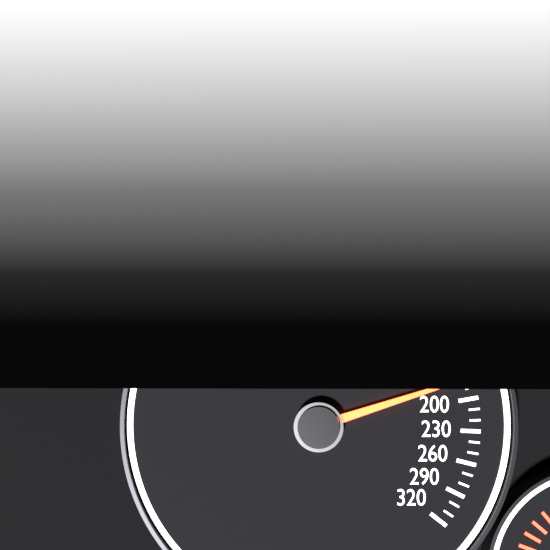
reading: 180 km/h
